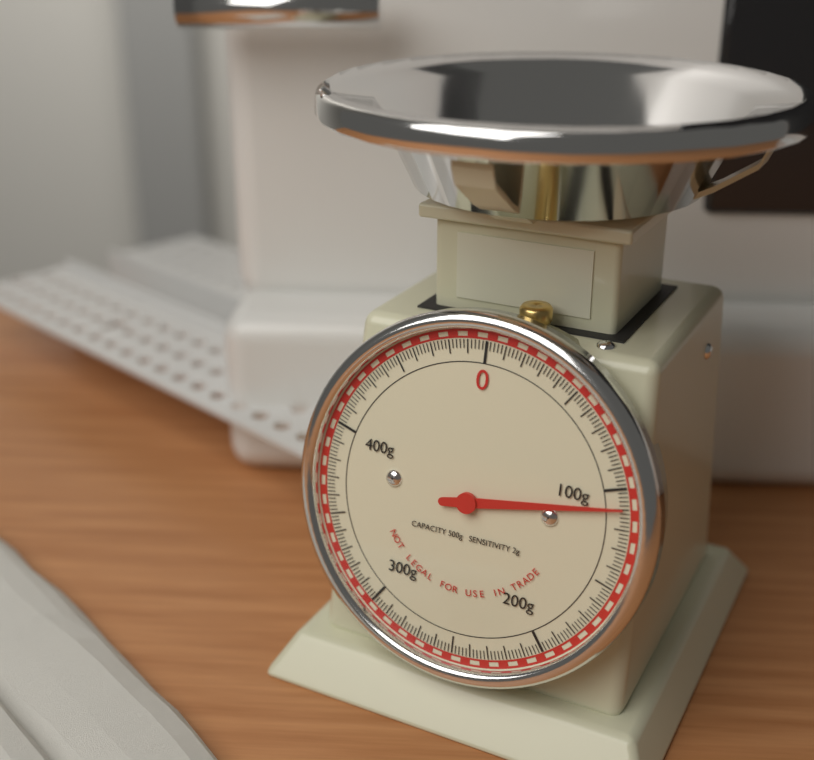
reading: 110 g
